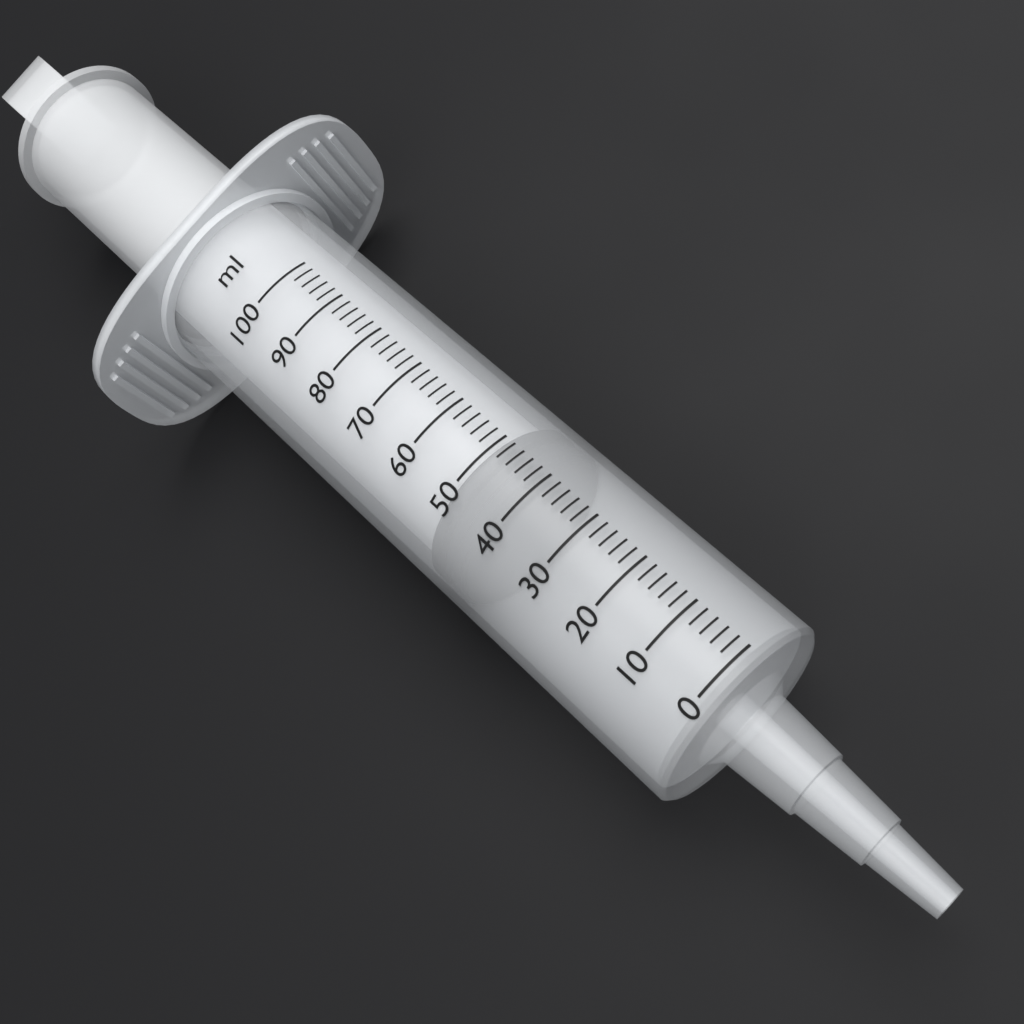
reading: 42 ml
